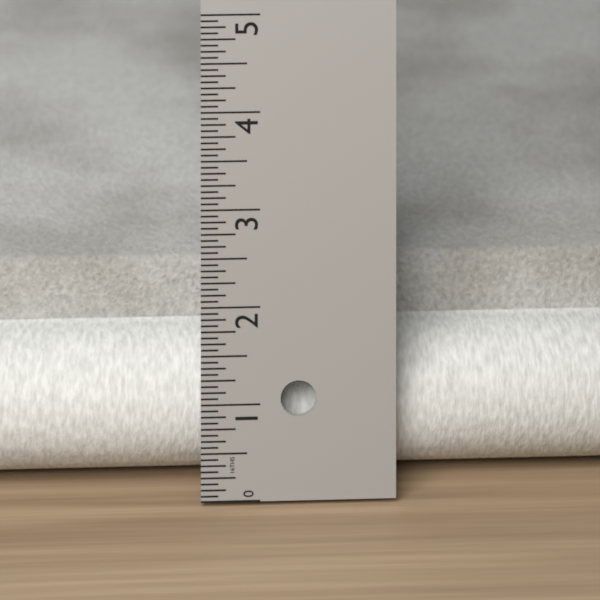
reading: 2.0000 in
